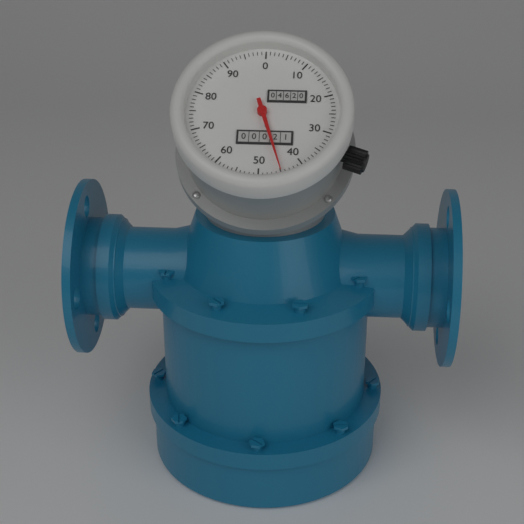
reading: 45 L
